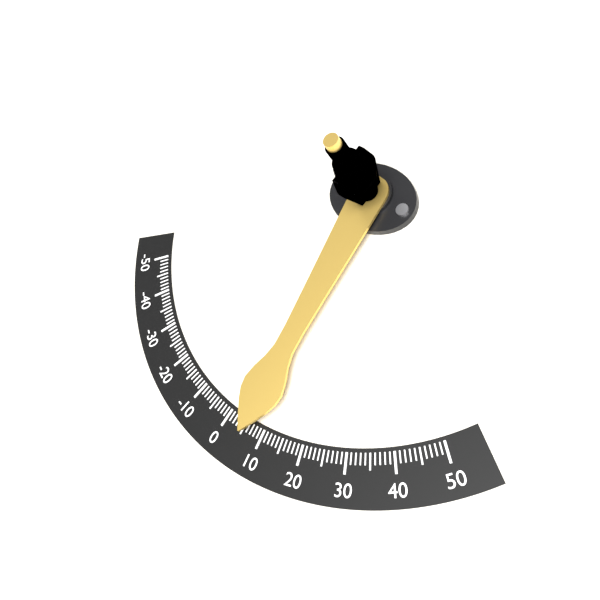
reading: 6 (no unit)
